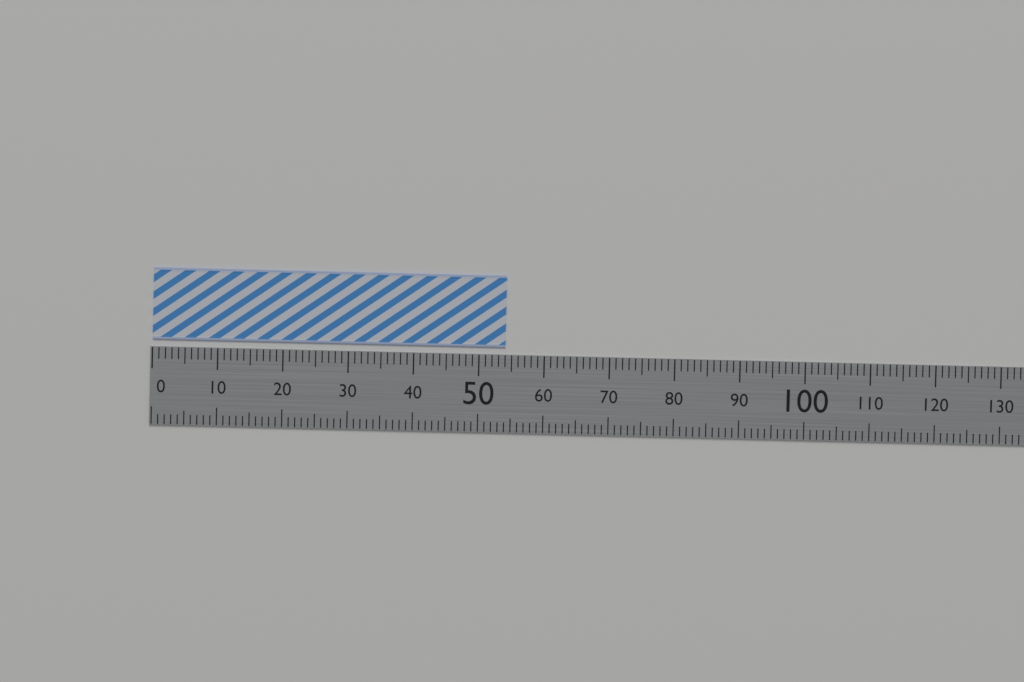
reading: 54 (no unit)
